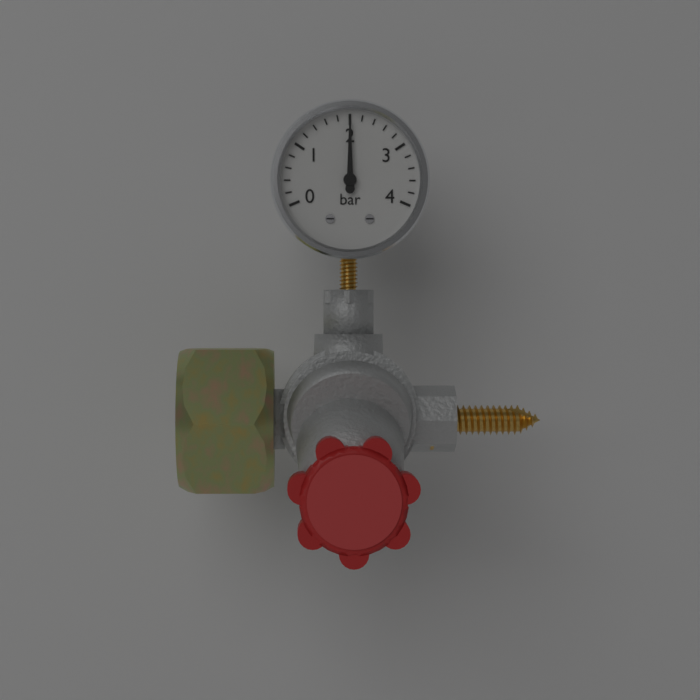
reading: 2.0 bar
